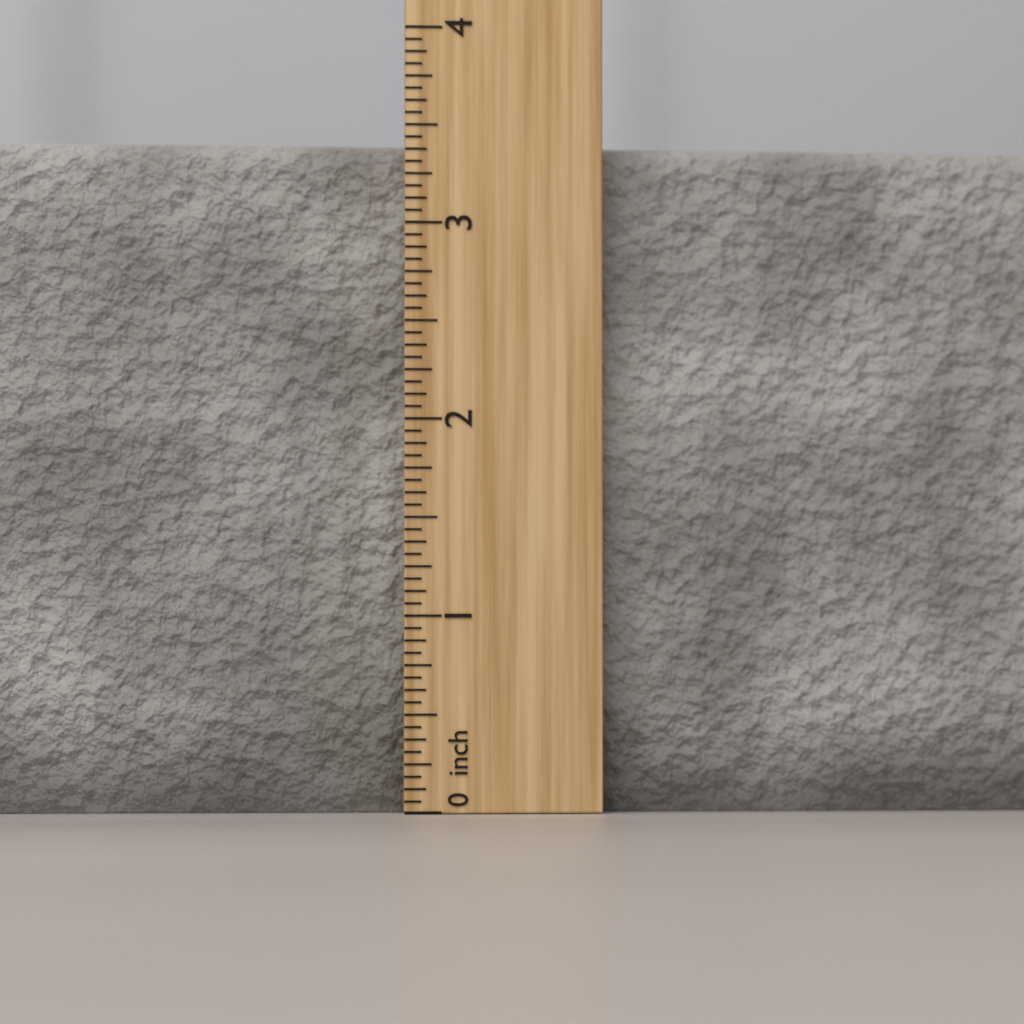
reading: 3.4375 inch
